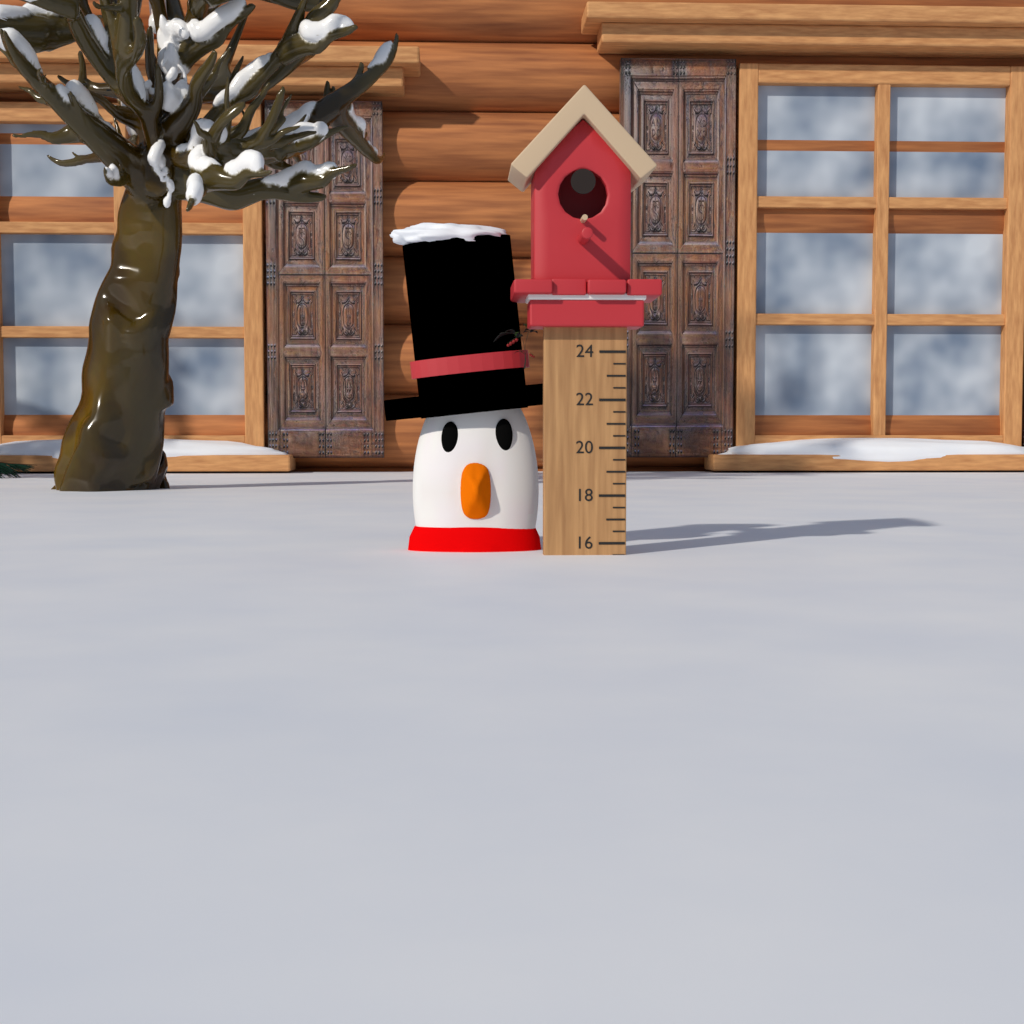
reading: 15.5 (no unit)
